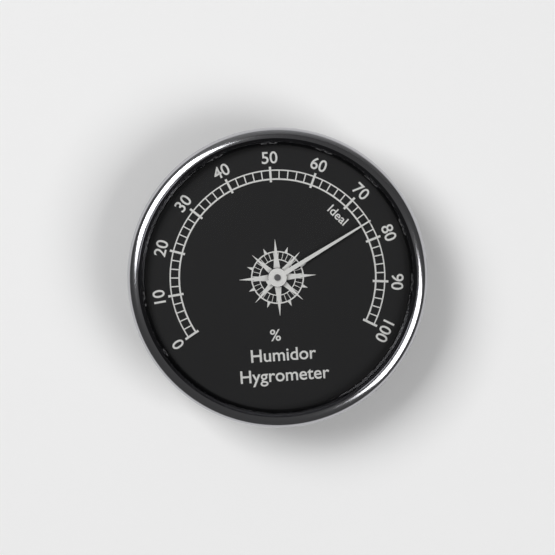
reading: 76 %
